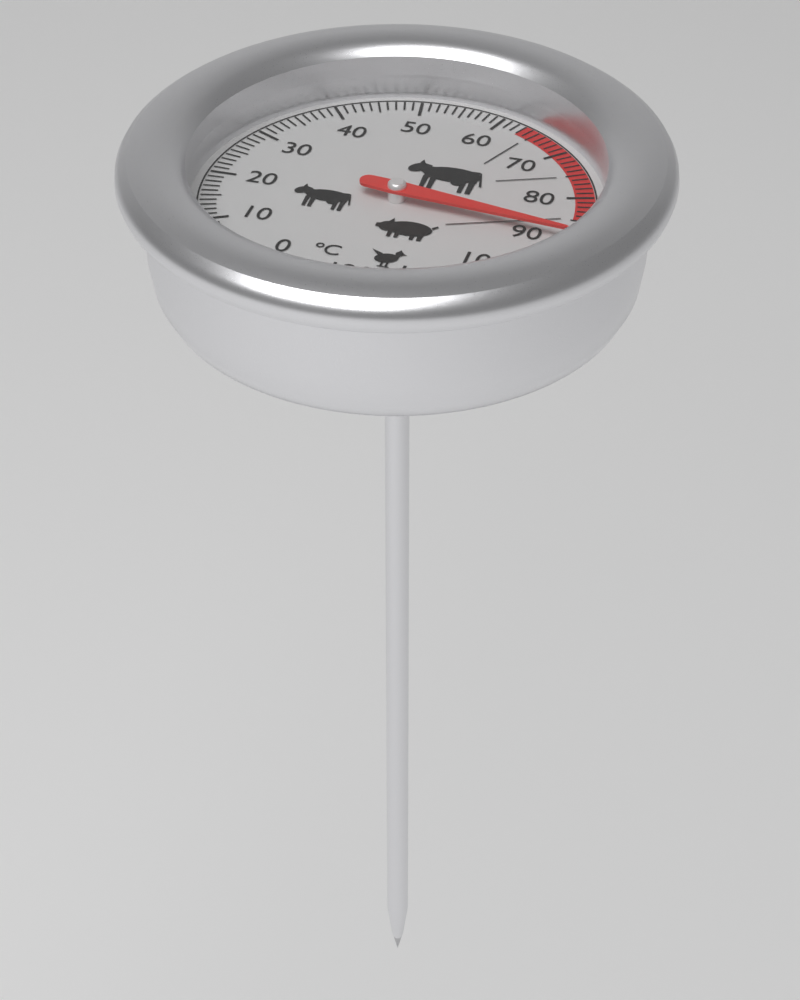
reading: 89 °C
